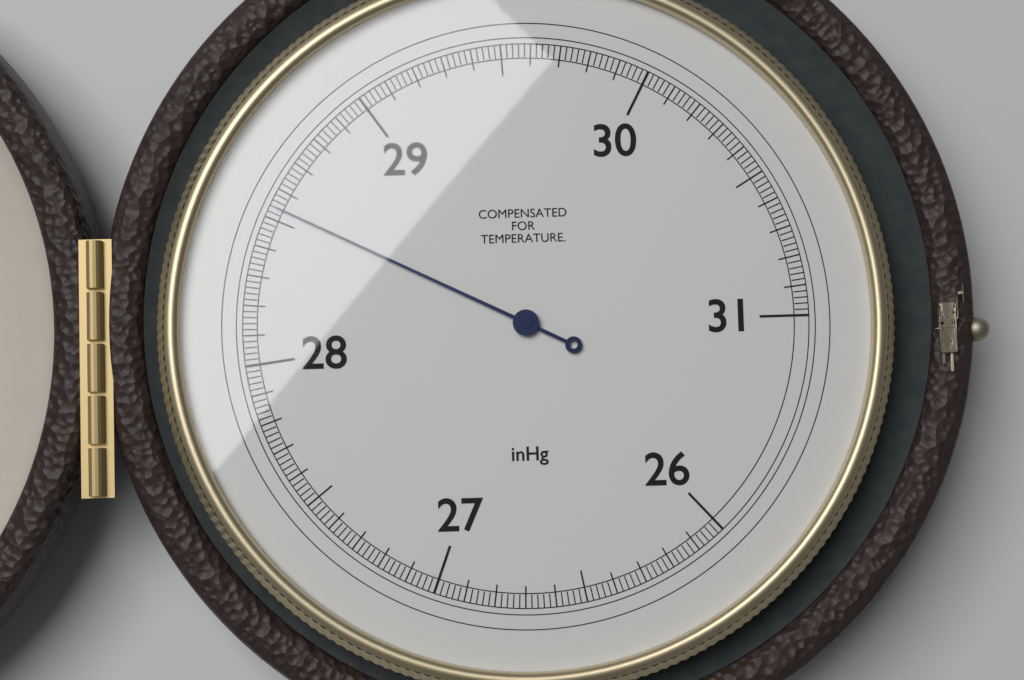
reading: 28.54 inHg
